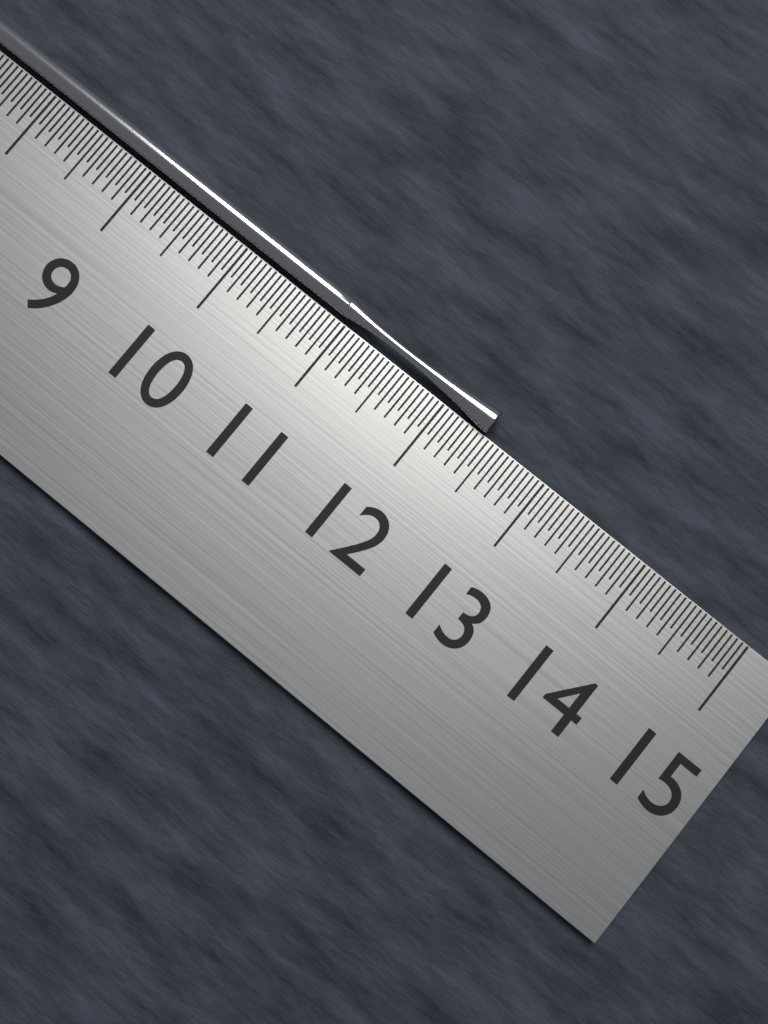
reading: 12.40 cm
